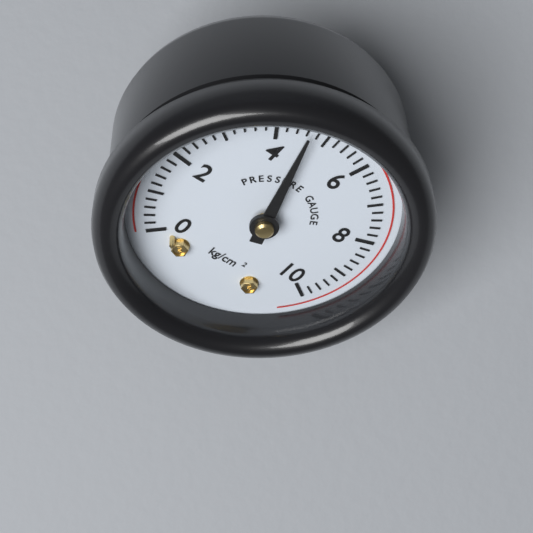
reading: 4.6 kg/cm²
